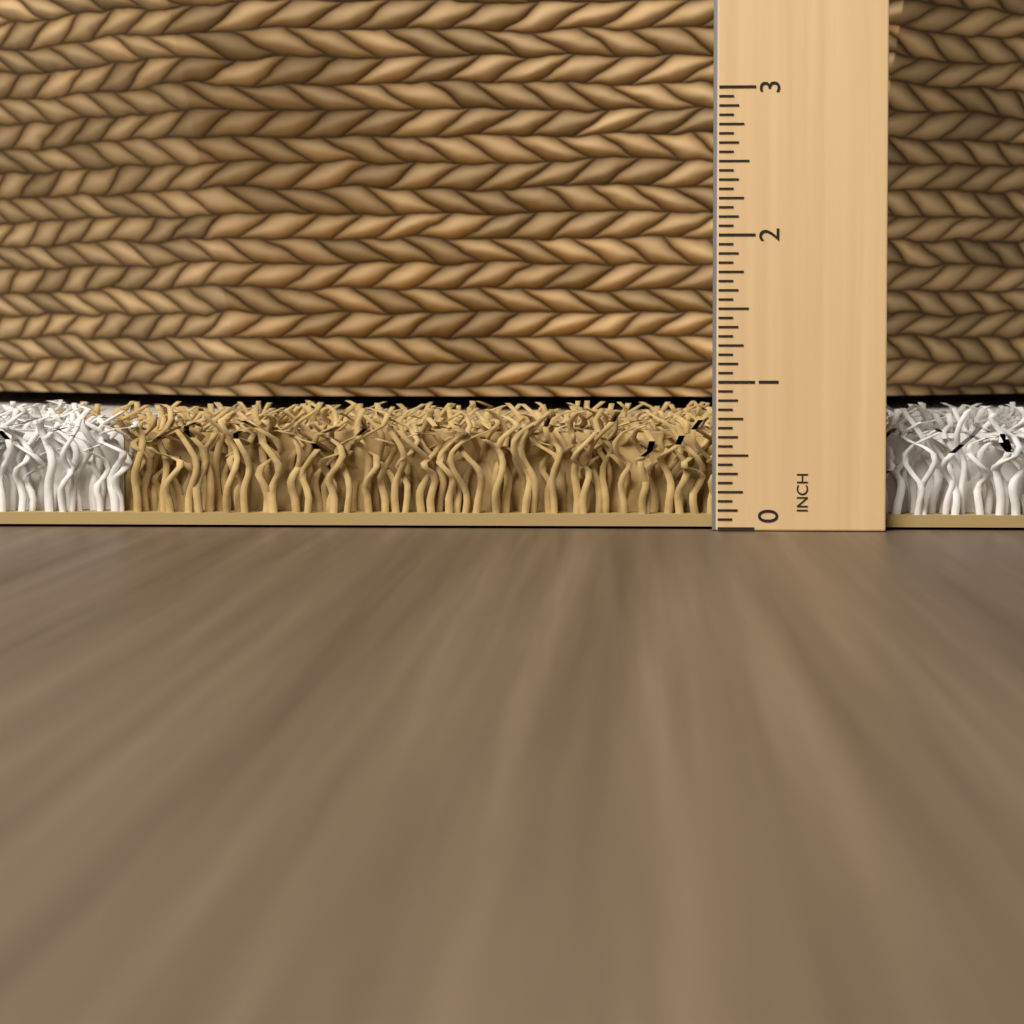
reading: 0.8125 in
